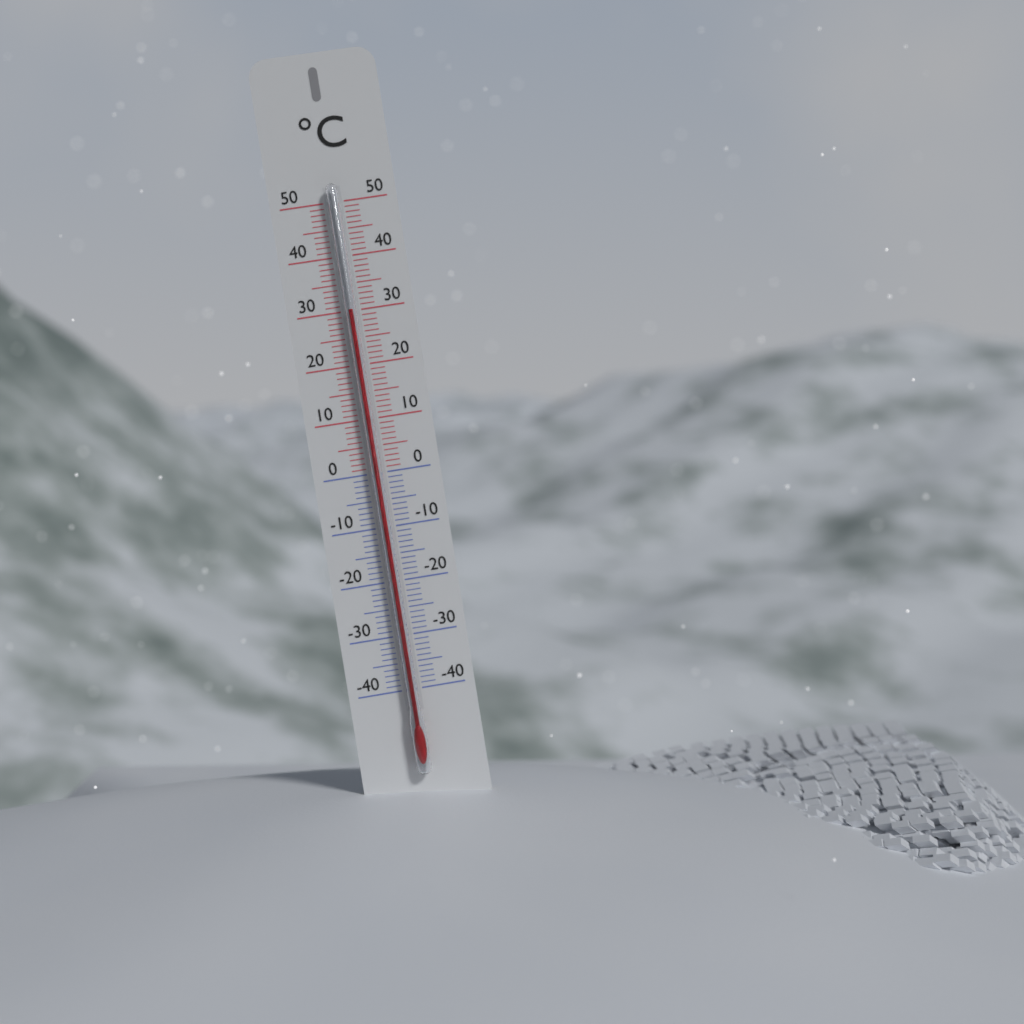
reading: 30 °C
